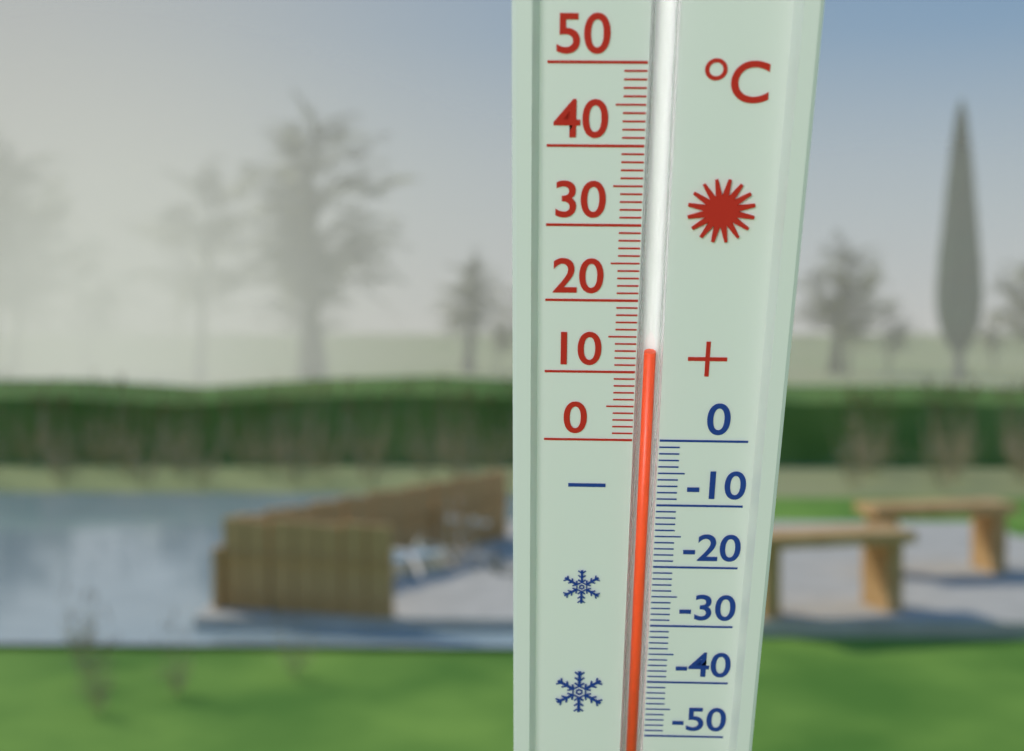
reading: 13 °C
